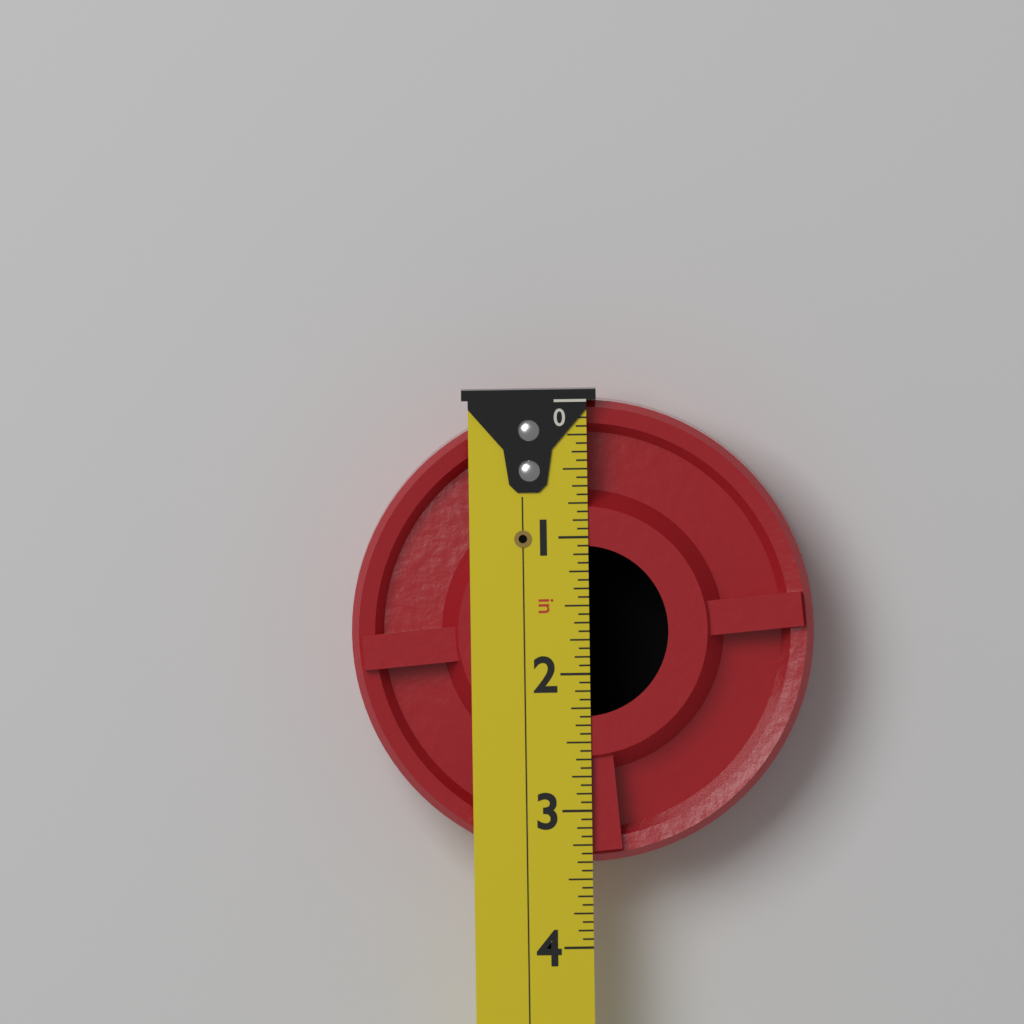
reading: 3.3750 in
